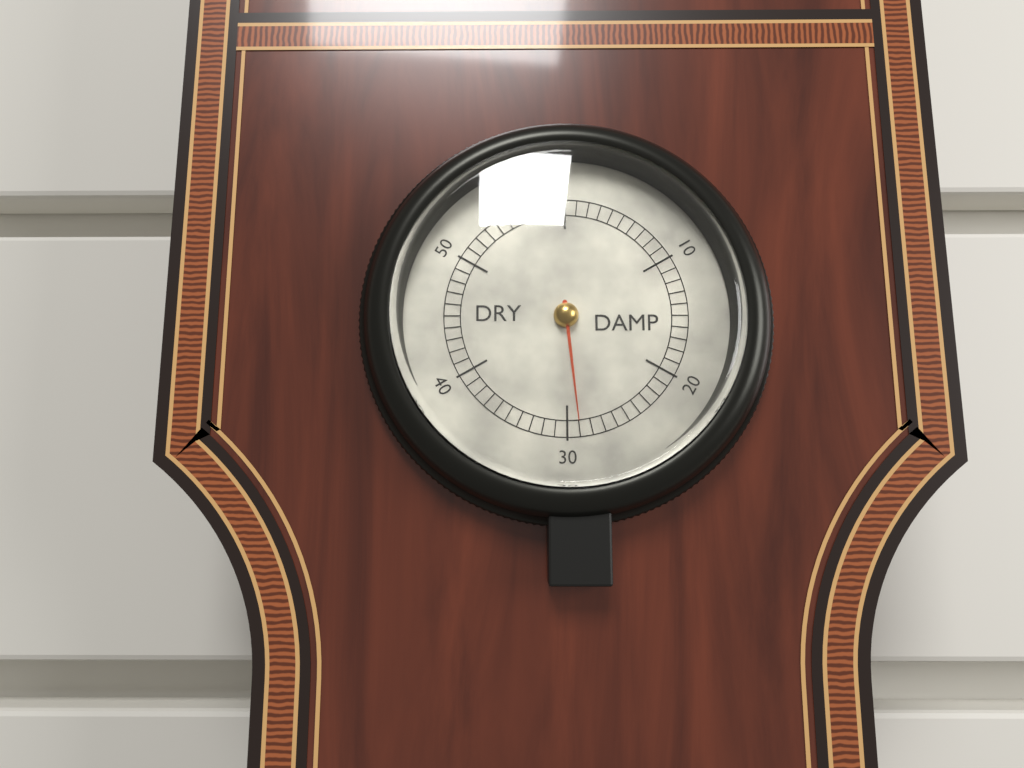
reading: 29 (no unit)
